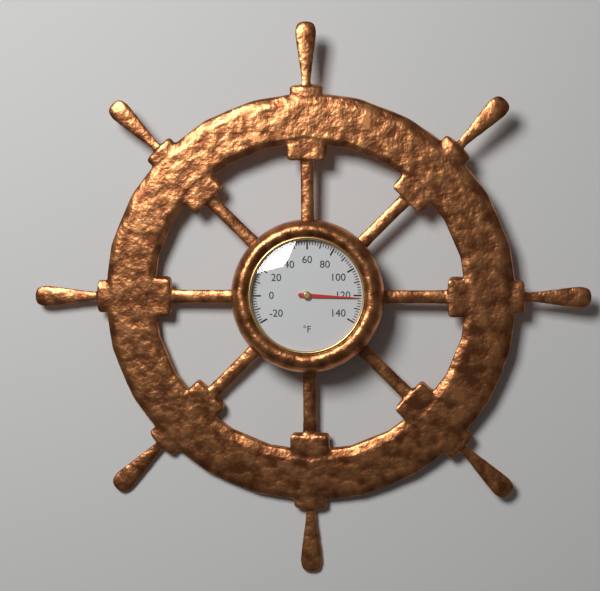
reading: 122 °F
